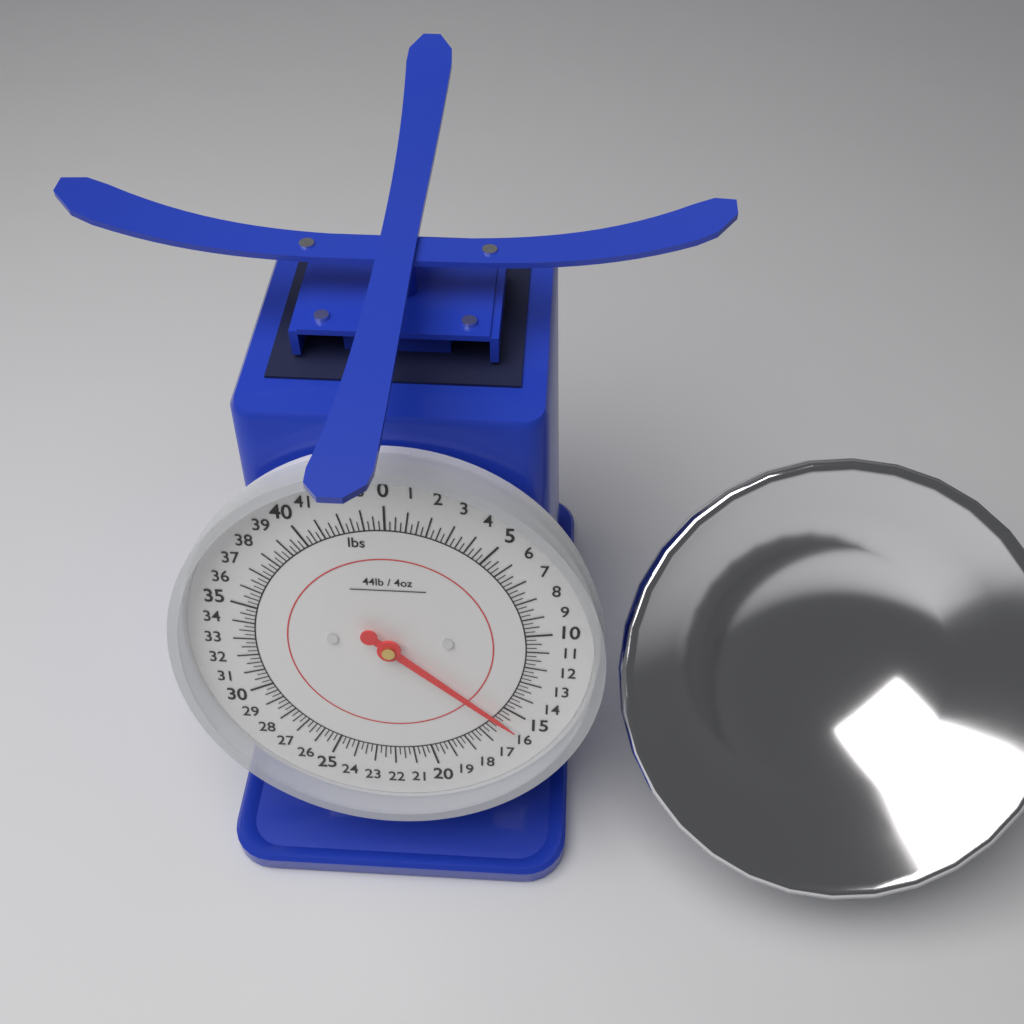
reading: 15.75 lbs
